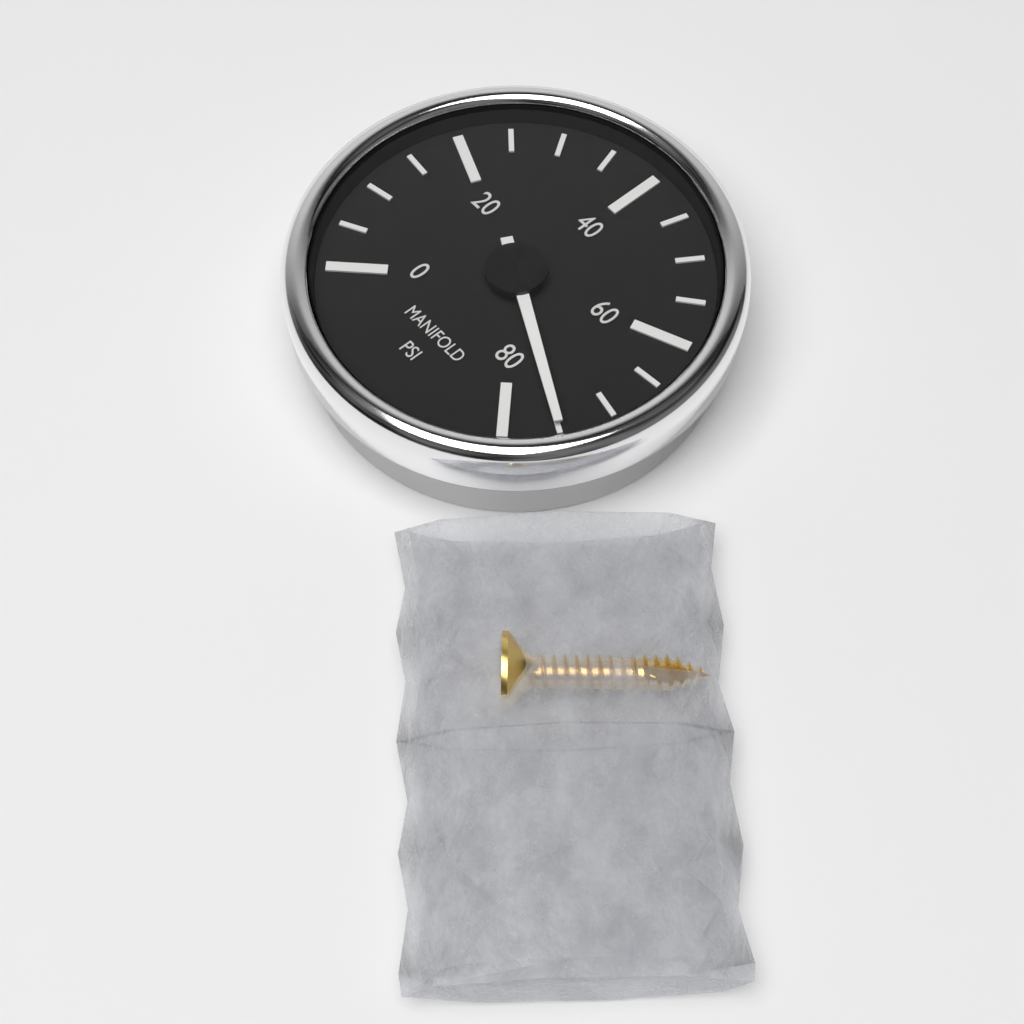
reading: 75 psi
